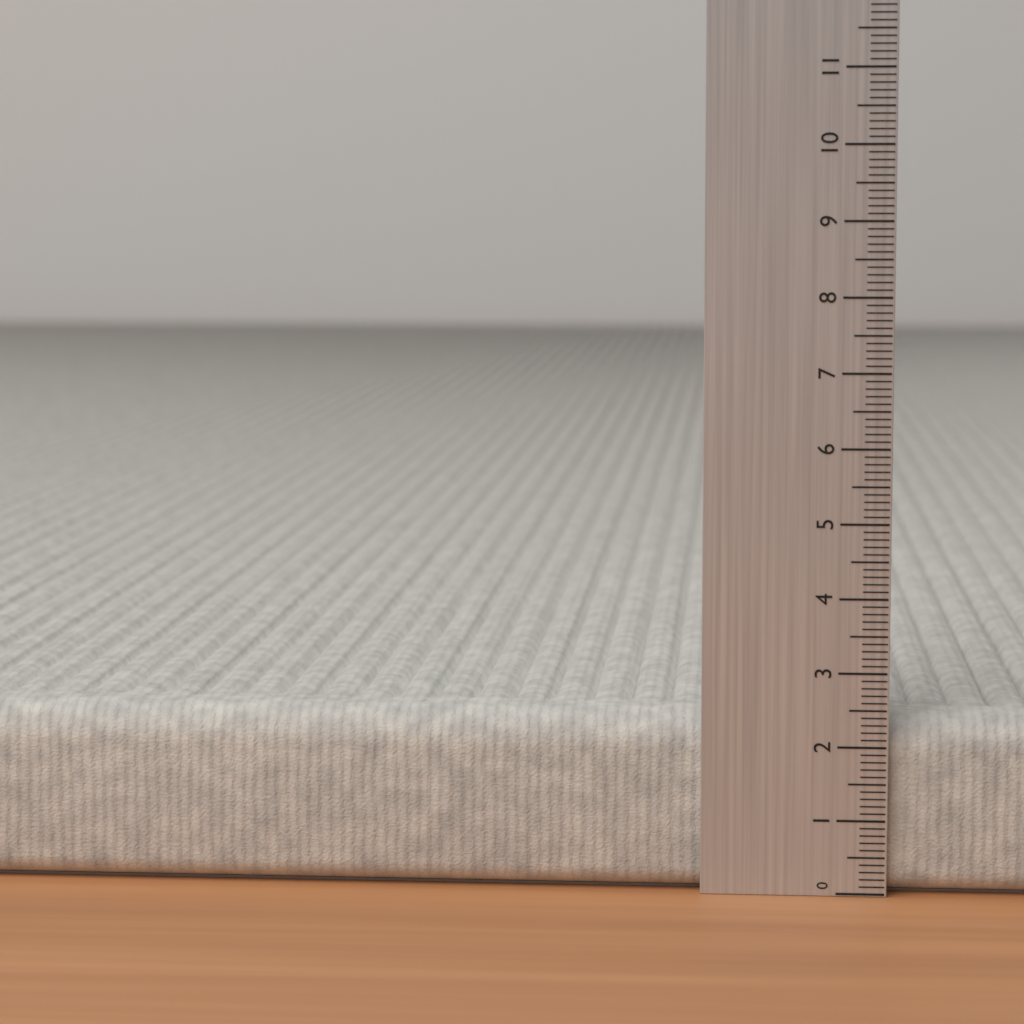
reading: 2.4 (no unit)
